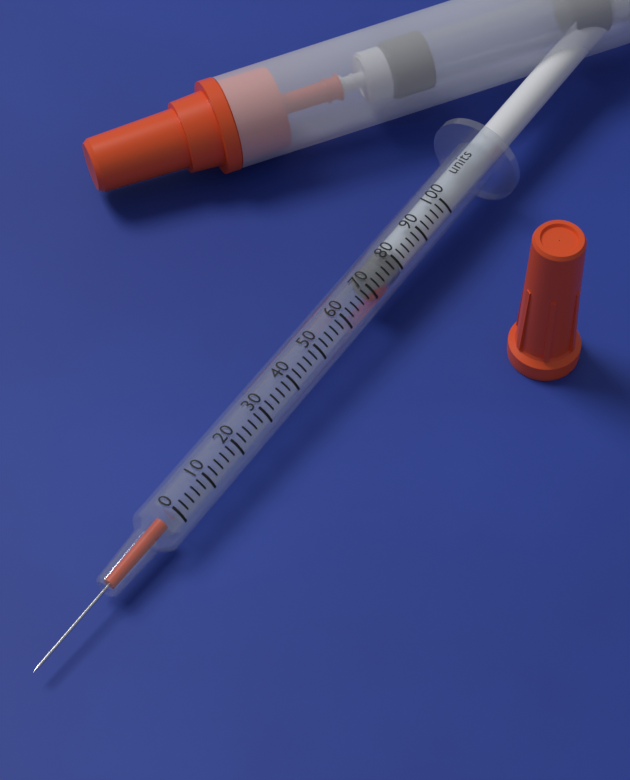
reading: 72 units
